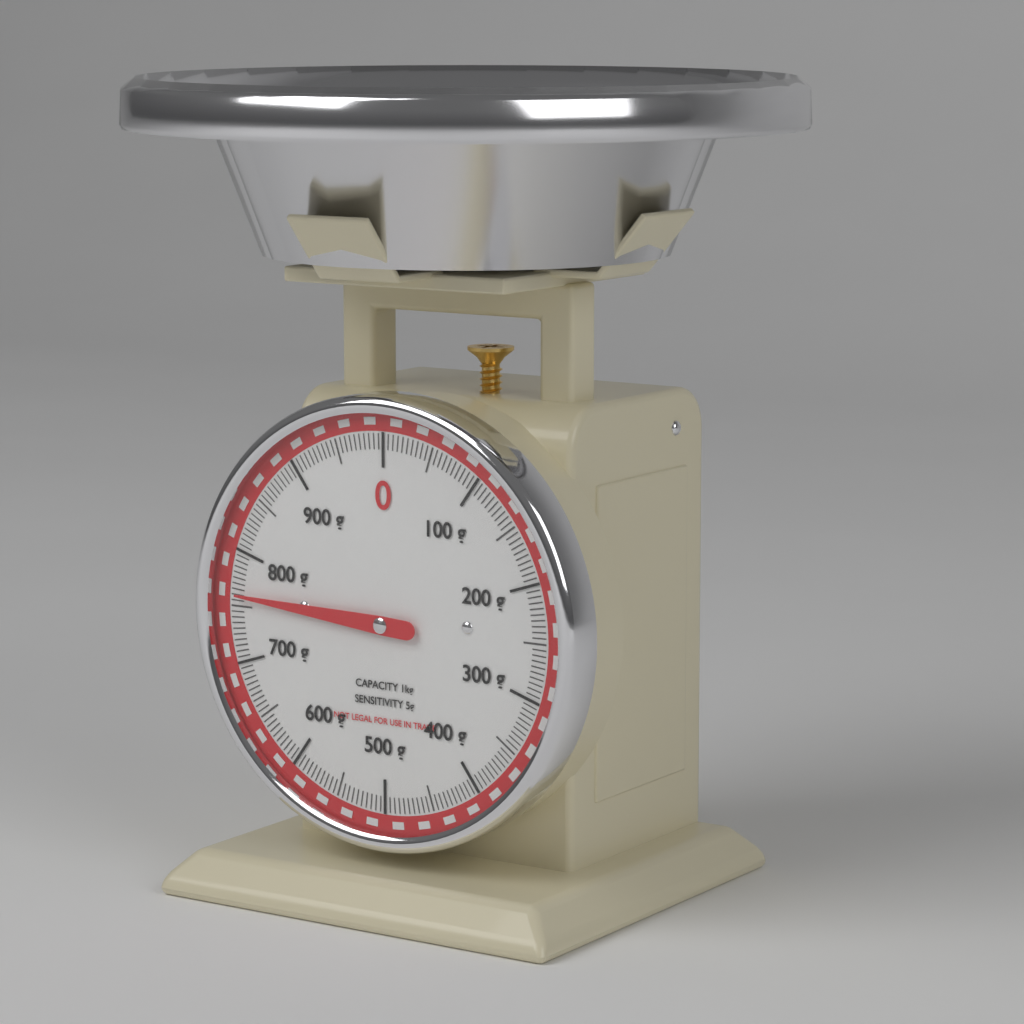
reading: 760 g
